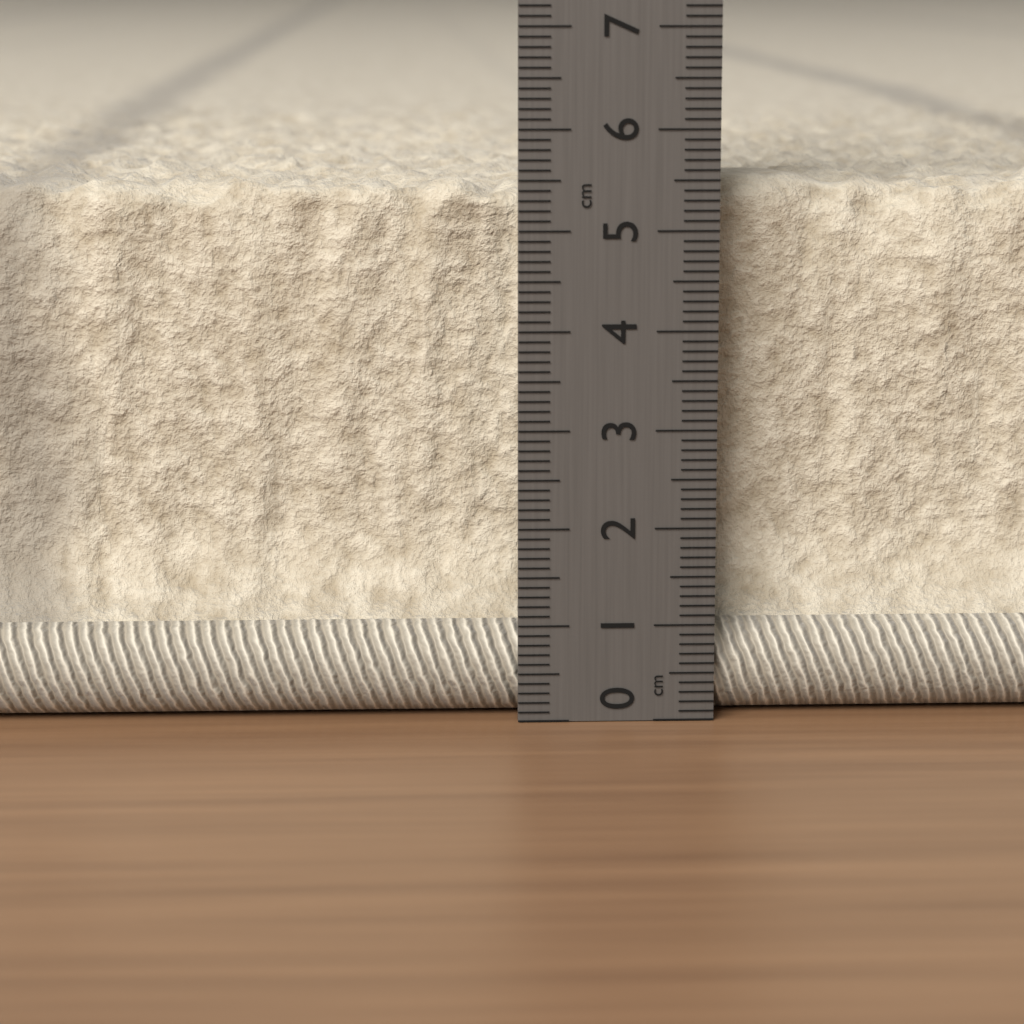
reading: 5.5 cm
